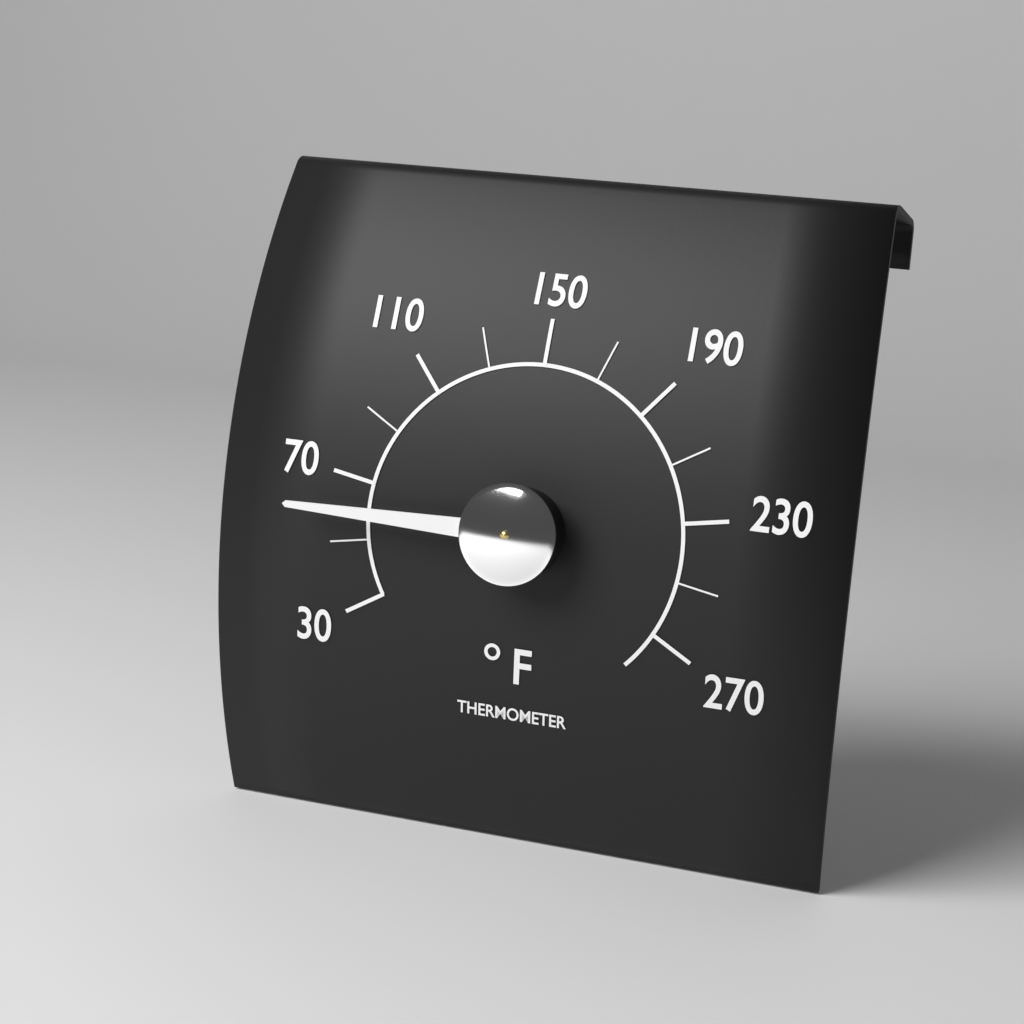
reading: 60 °F
